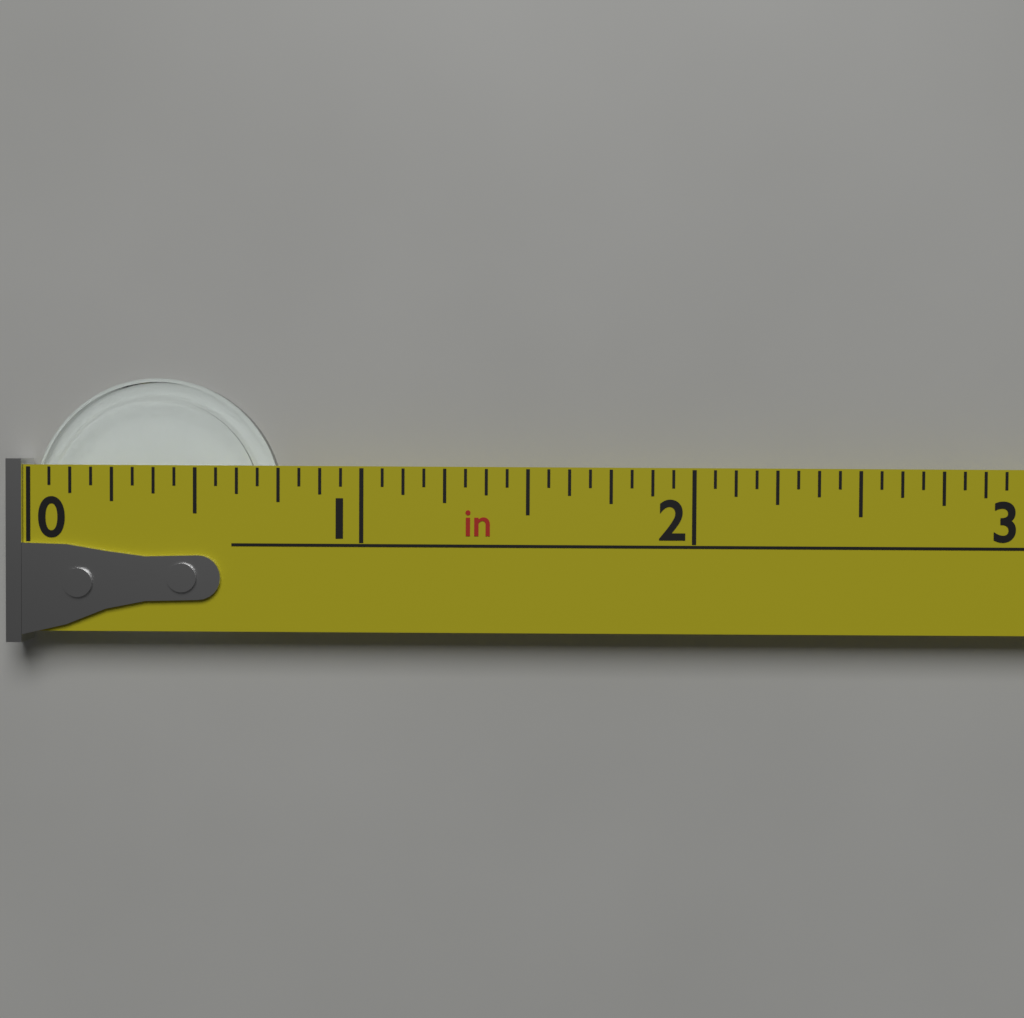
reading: 0.7500 in
